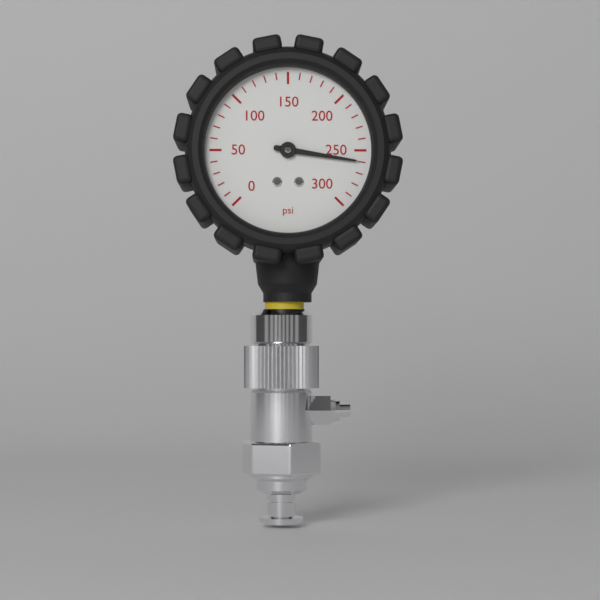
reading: 260 psi
